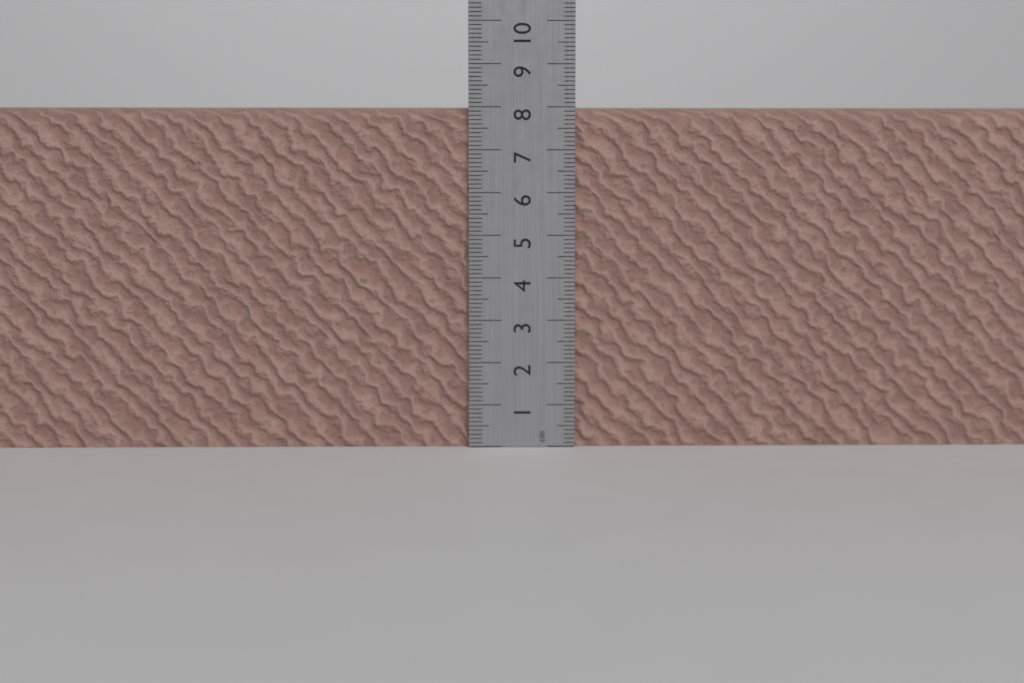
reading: 8.0 cm
